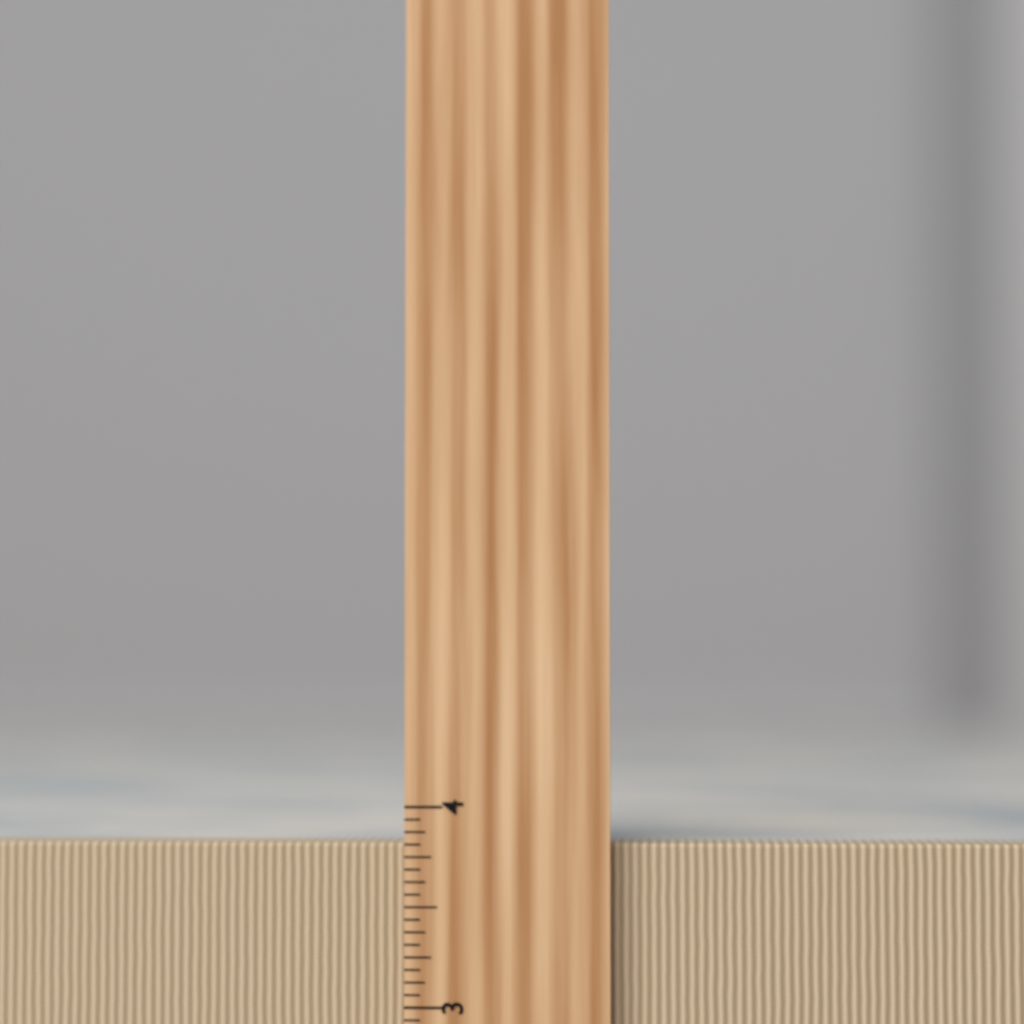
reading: 3.8125 inch
